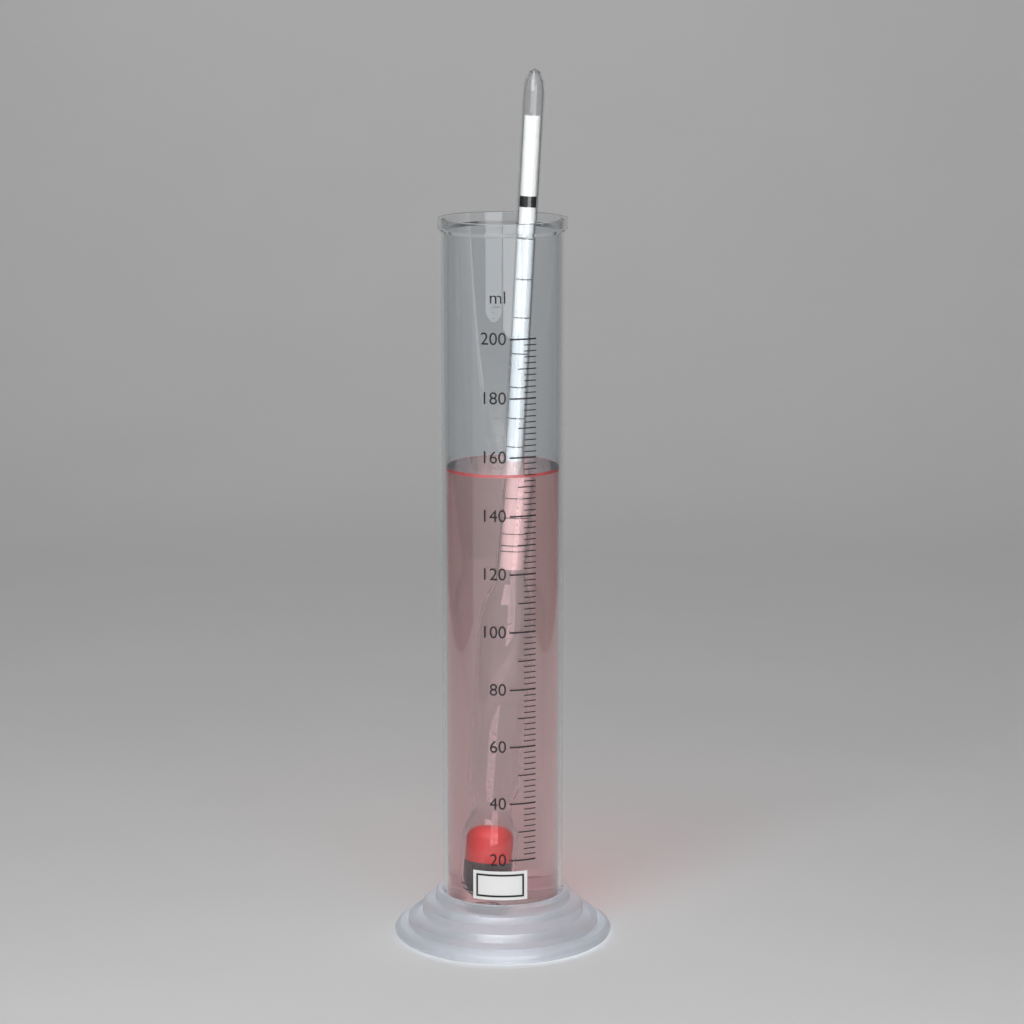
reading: 154 ml
